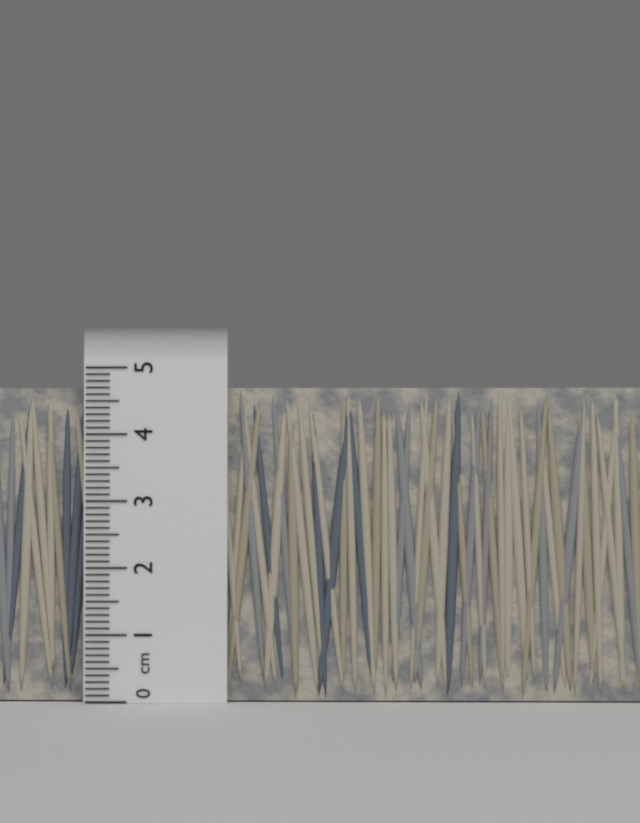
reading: 4.7 cm
